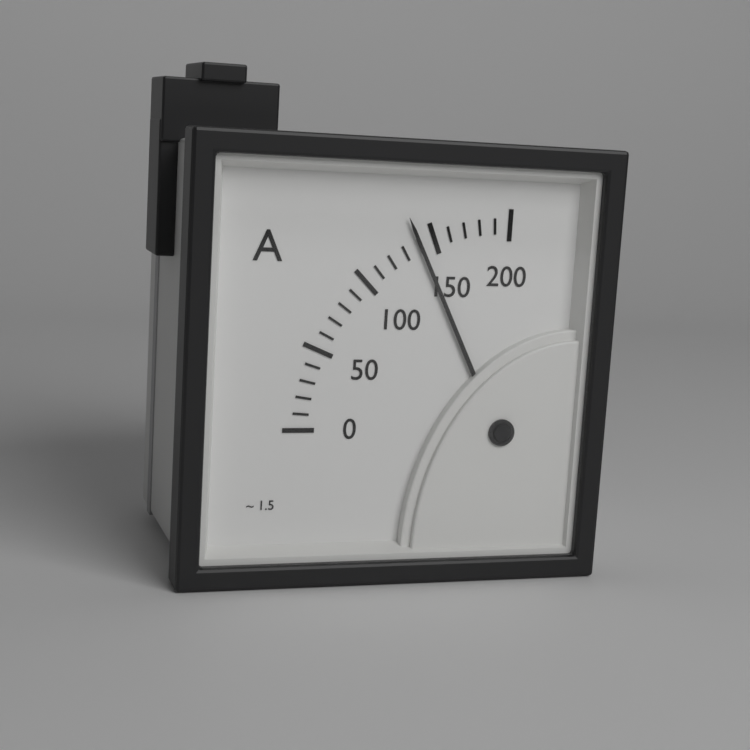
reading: 140 A
